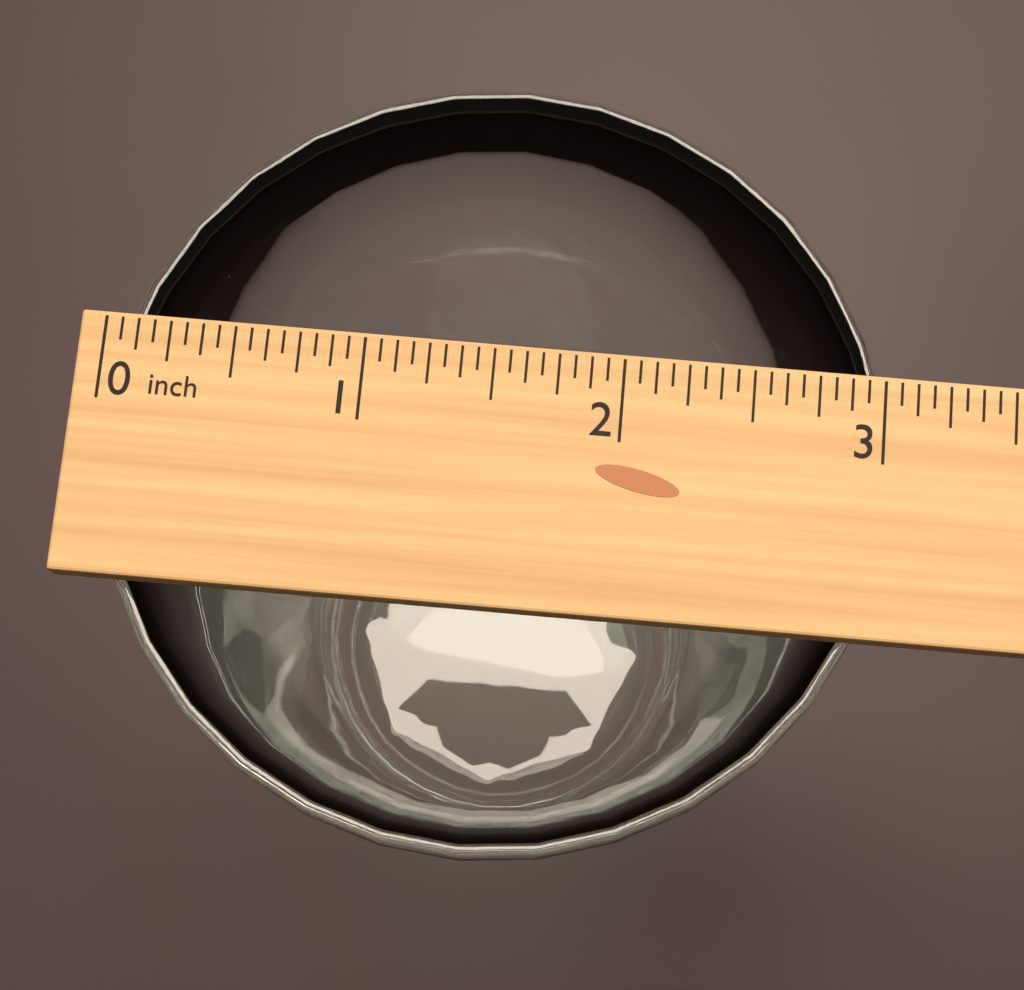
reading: 3.0625 inch
